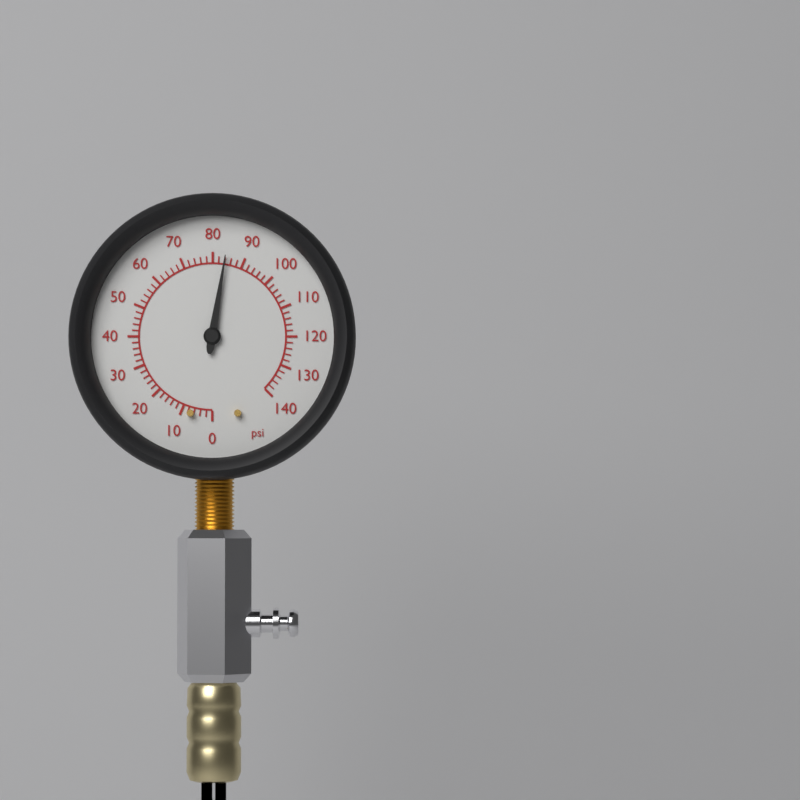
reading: 84 psi
